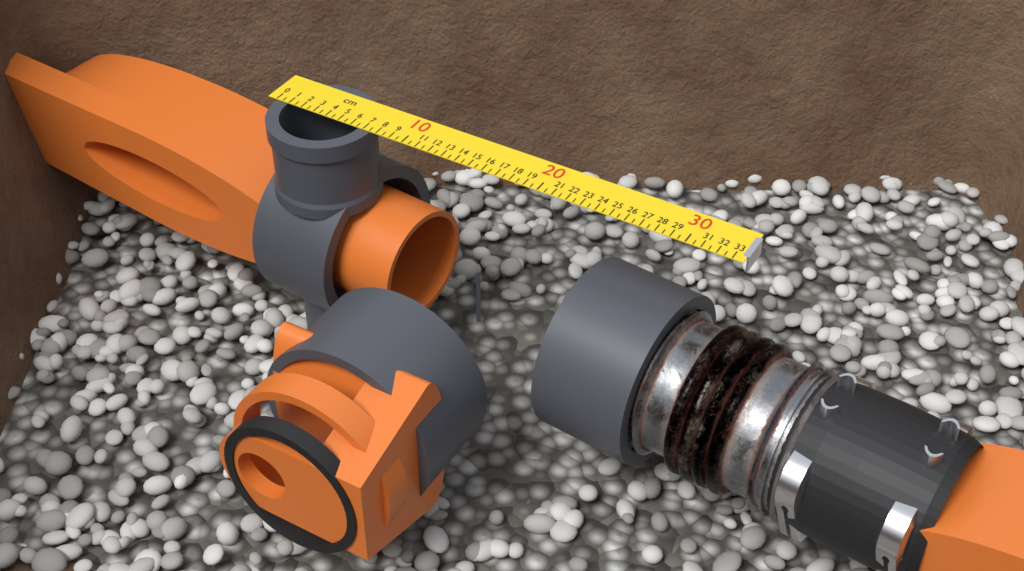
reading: 7.5 cm
